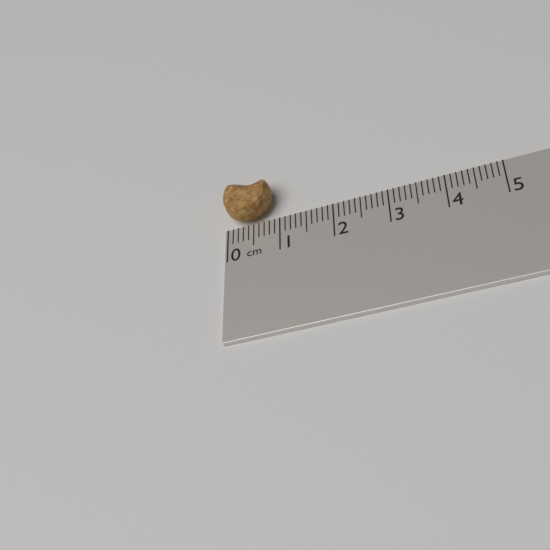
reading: 0.9 cm
